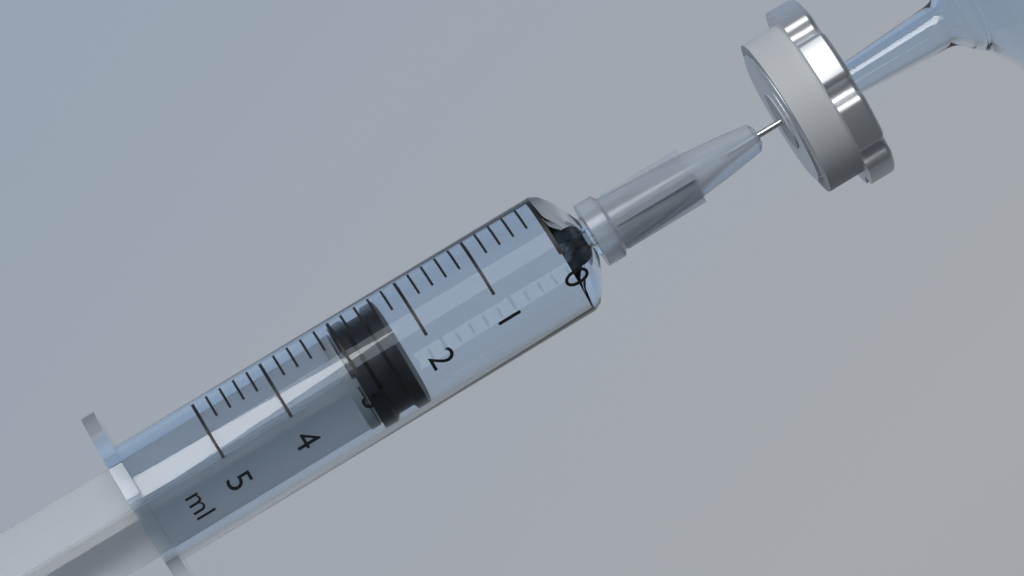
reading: 2.4 ml
